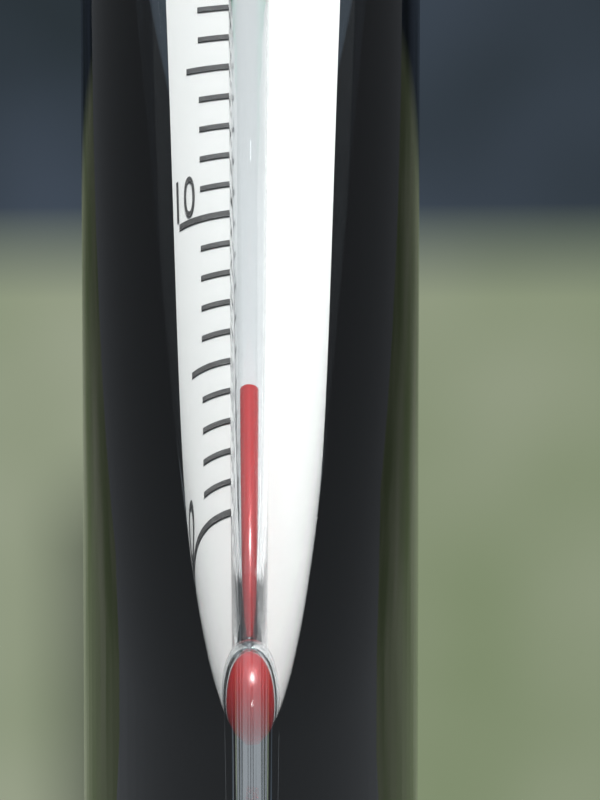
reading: 3 °C
